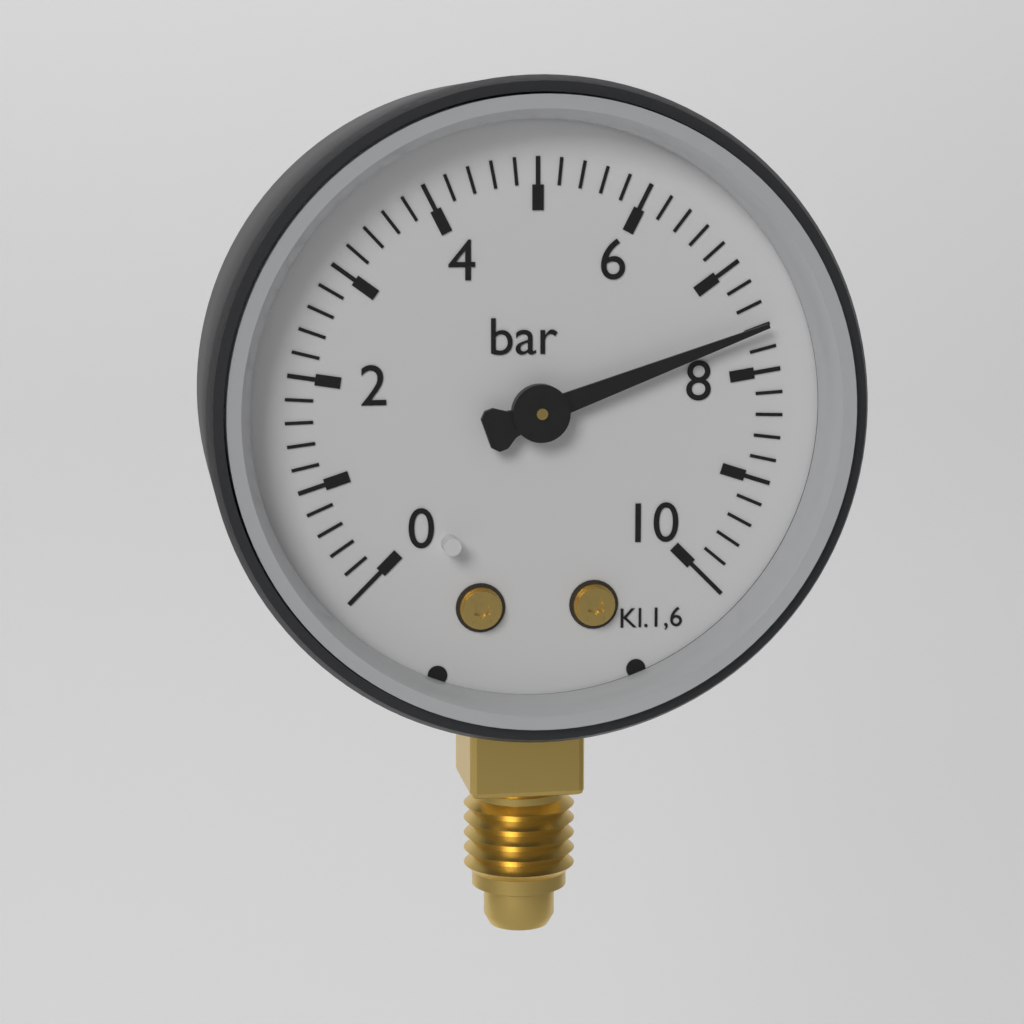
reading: 7.6 bar
